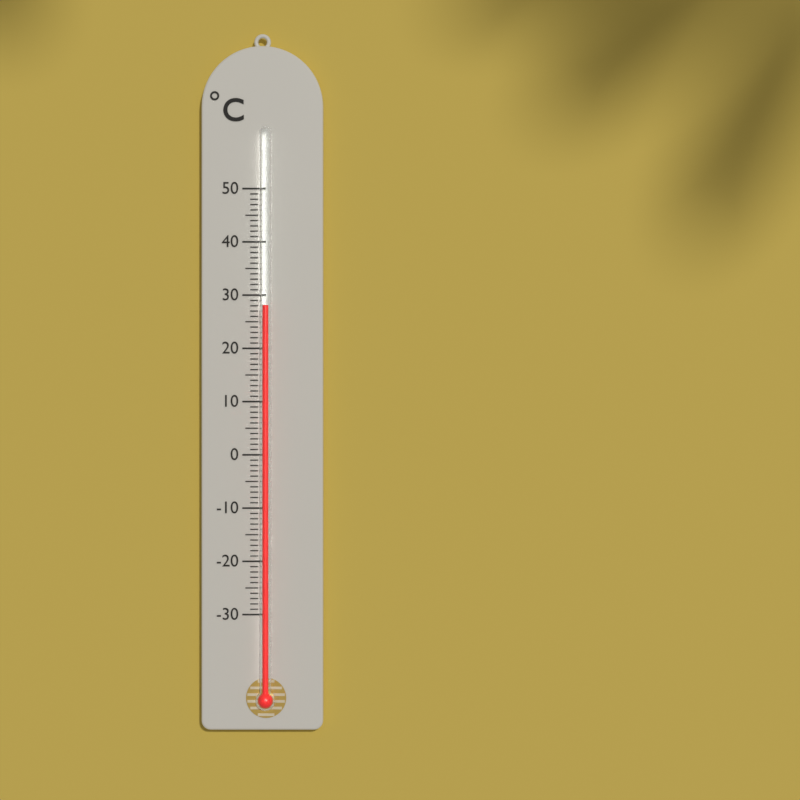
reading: 28 °C
